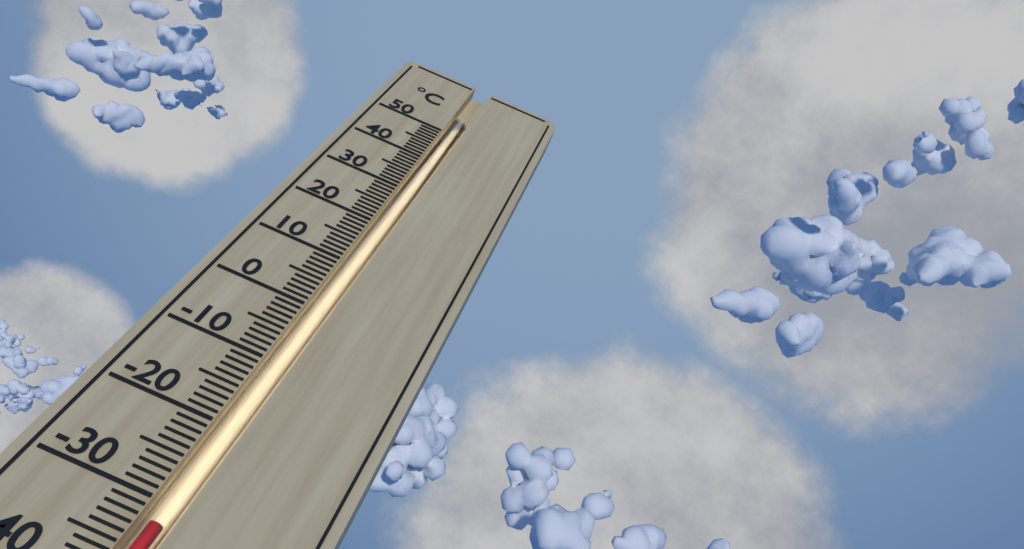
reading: -32 °C
